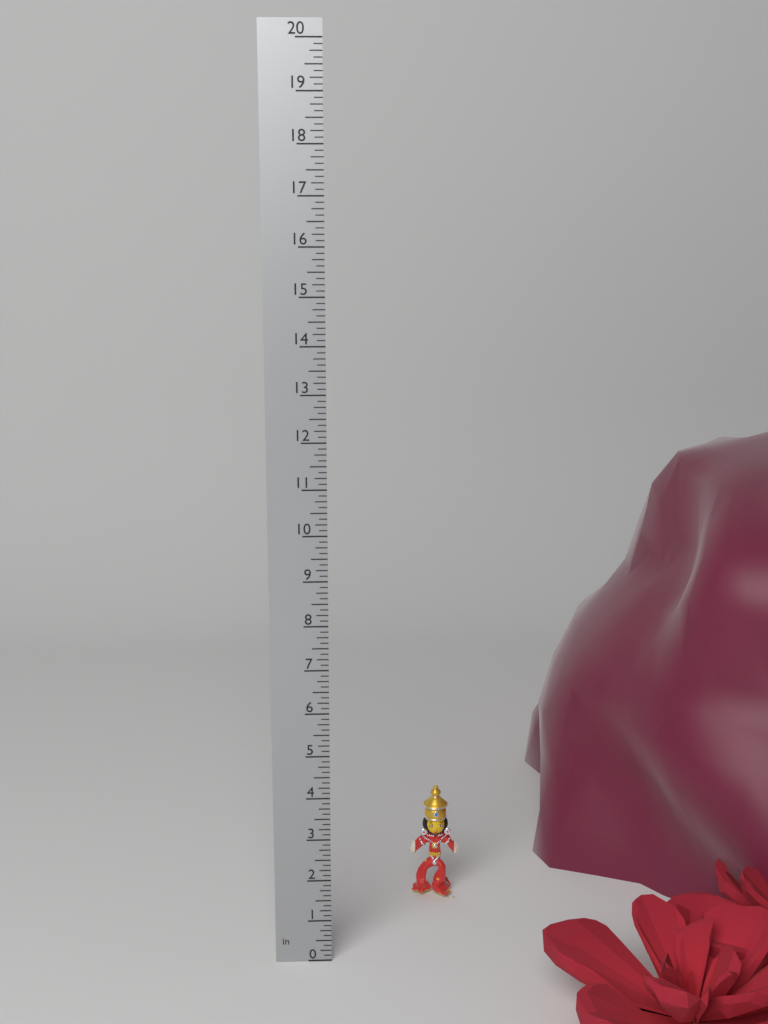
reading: 2.875 in
